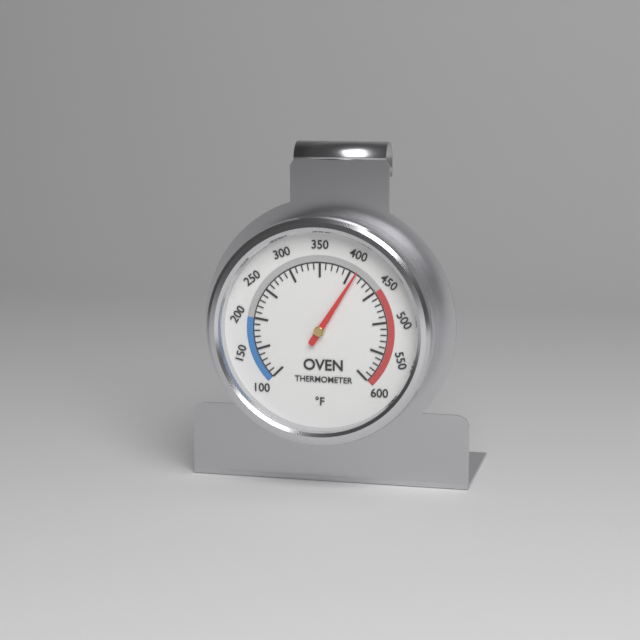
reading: 410 °F
